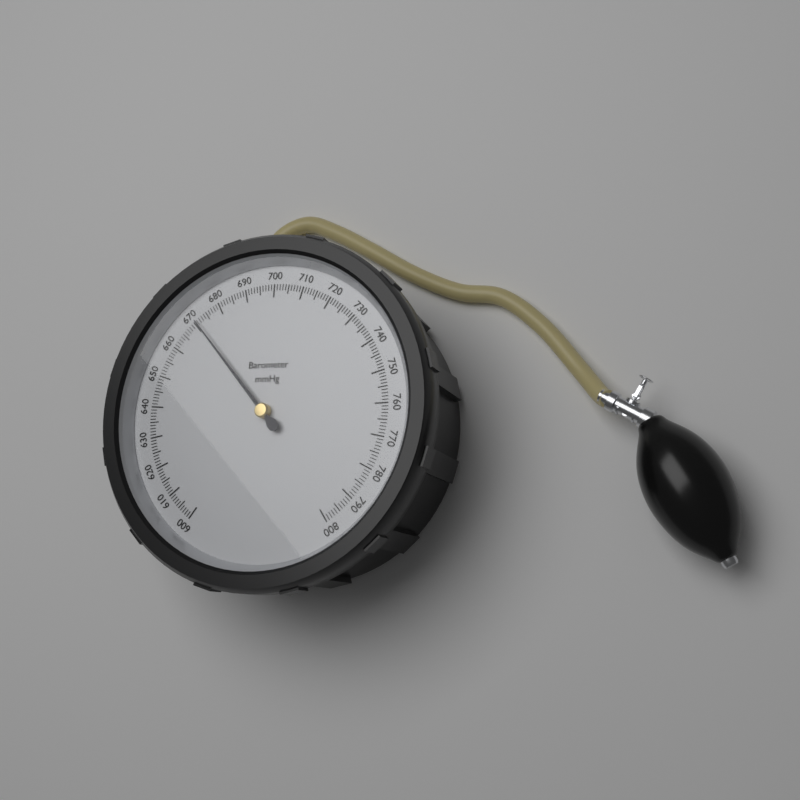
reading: 671 mmHg
